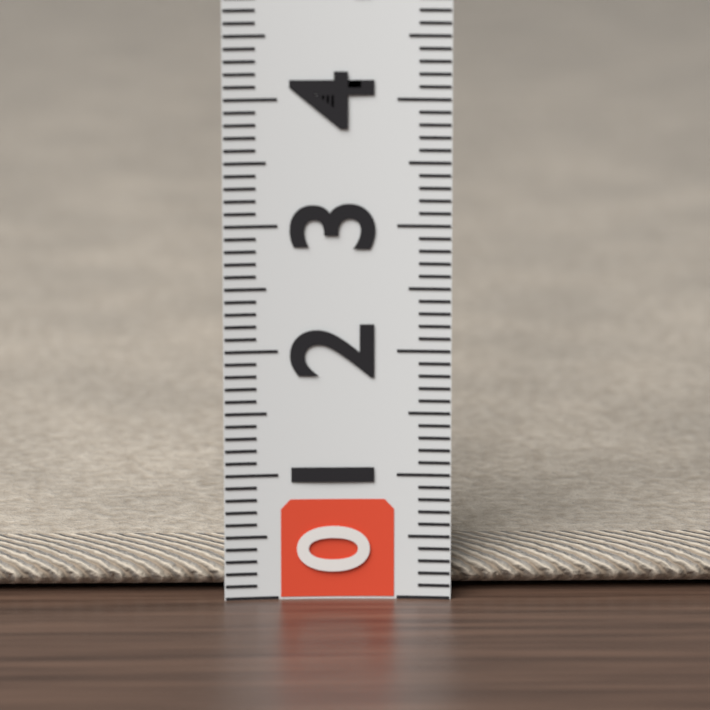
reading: 0.3 (no unit)
